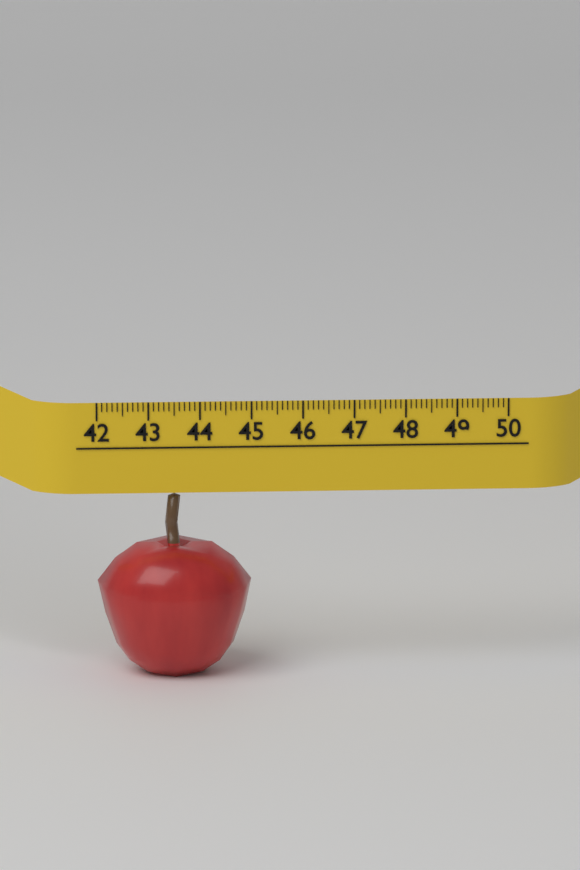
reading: 45.0 (no unit)
